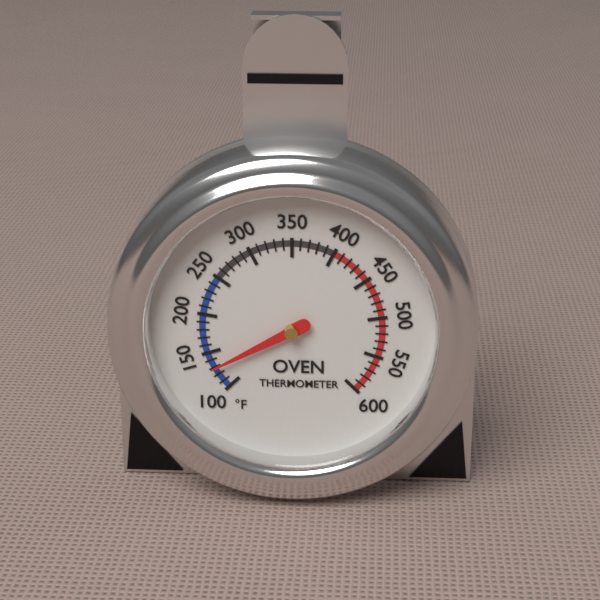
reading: 130 °F
